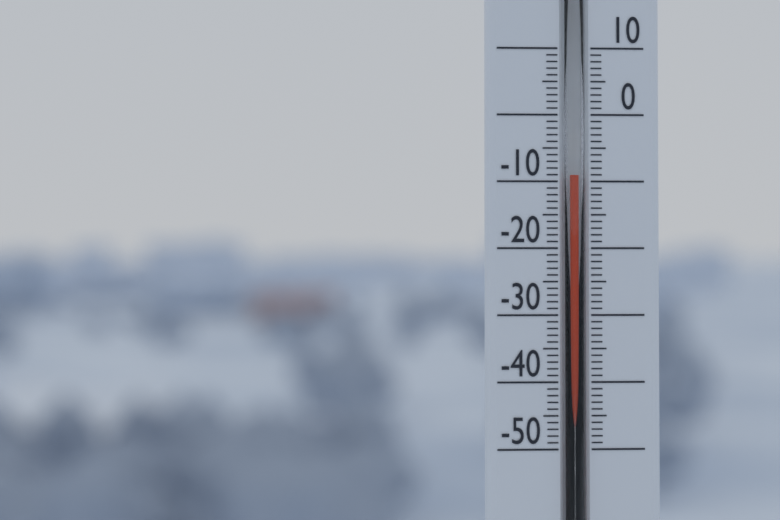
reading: -9 (no unit)
